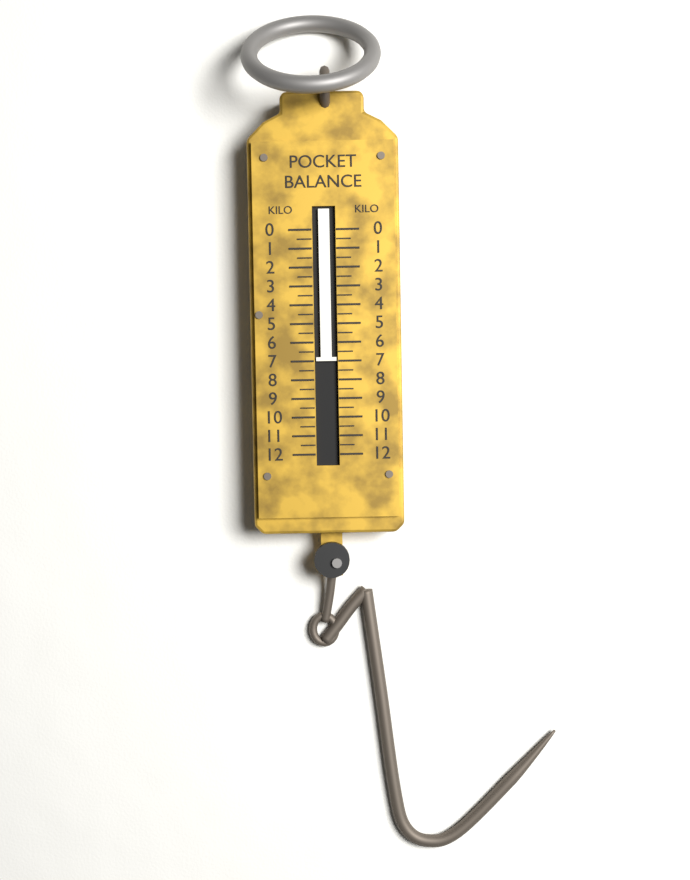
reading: 7.0 kg
